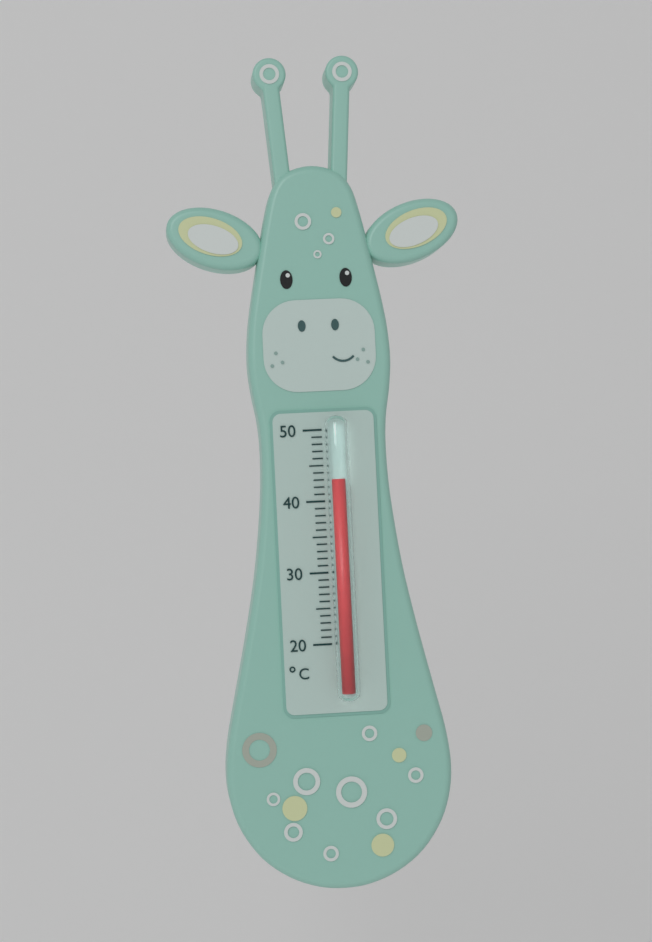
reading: 43 °C
